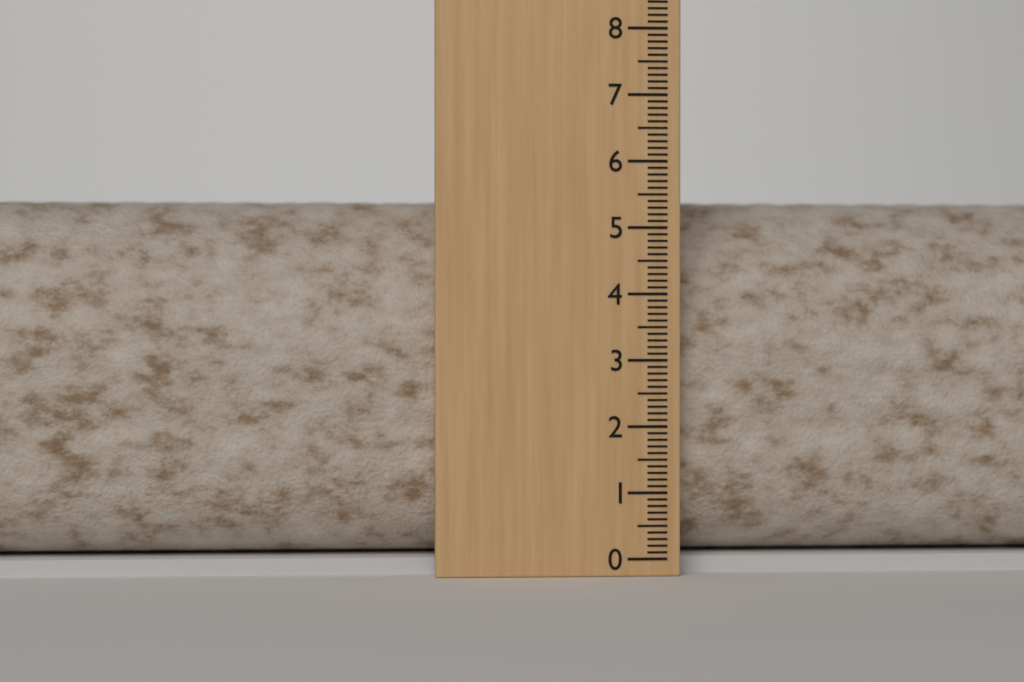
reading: 5.5 (no unit)
